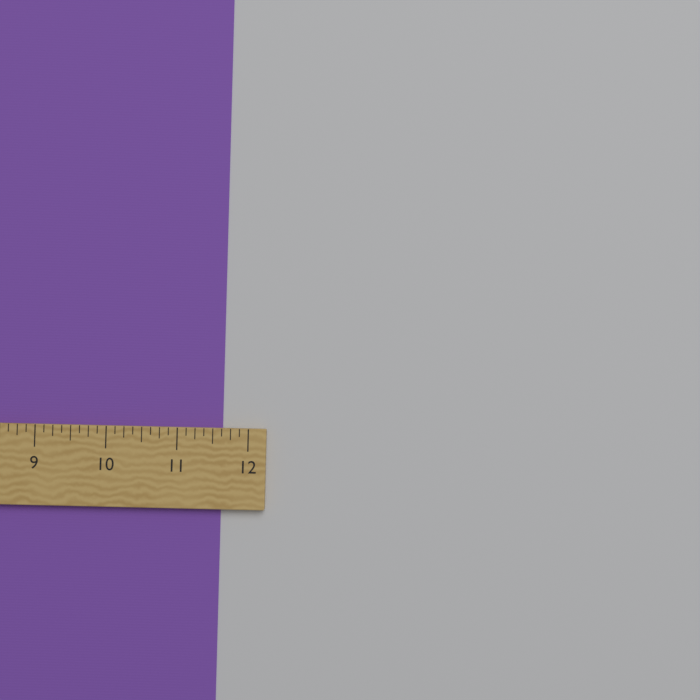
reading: 11.625 in
